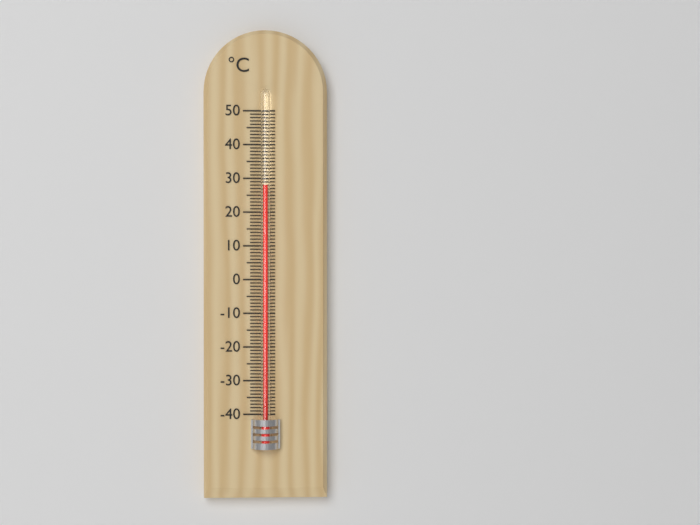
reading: 28 °C
